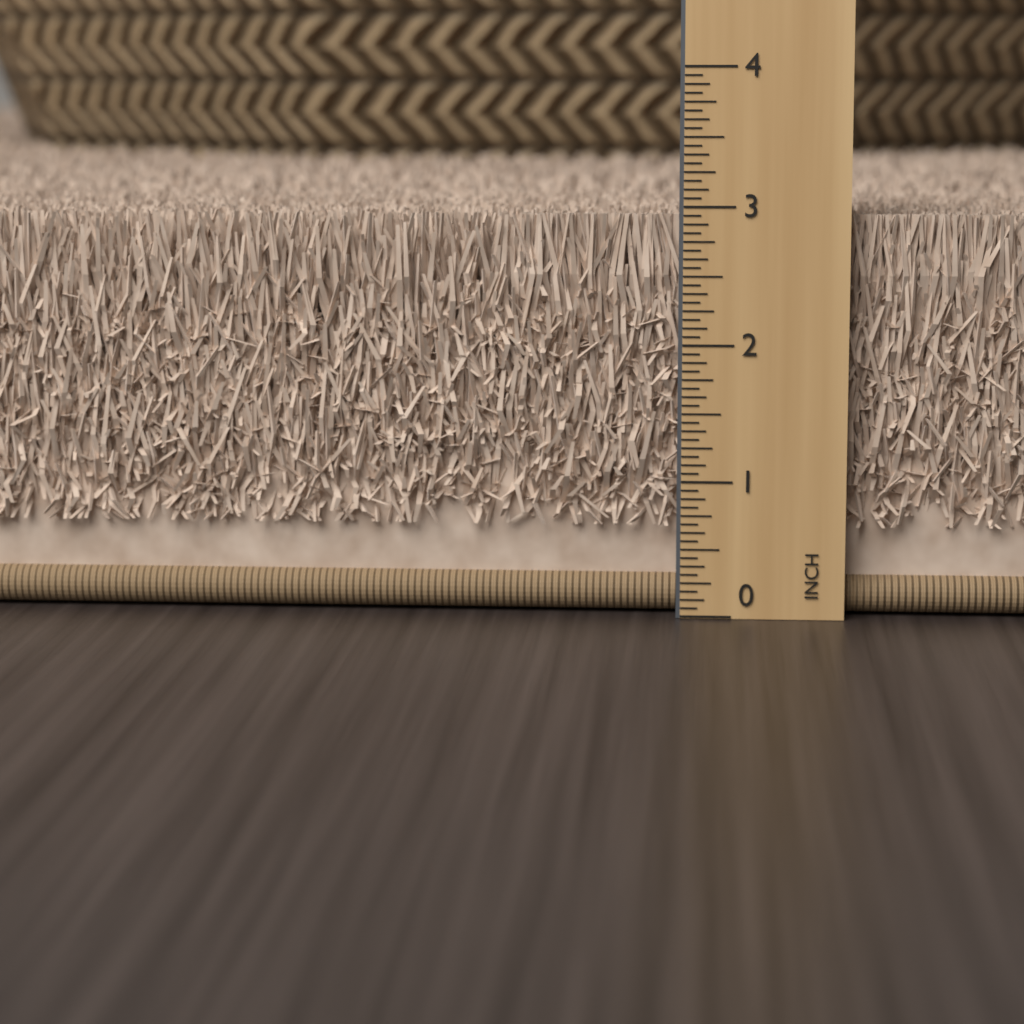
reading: 2.9375 in
